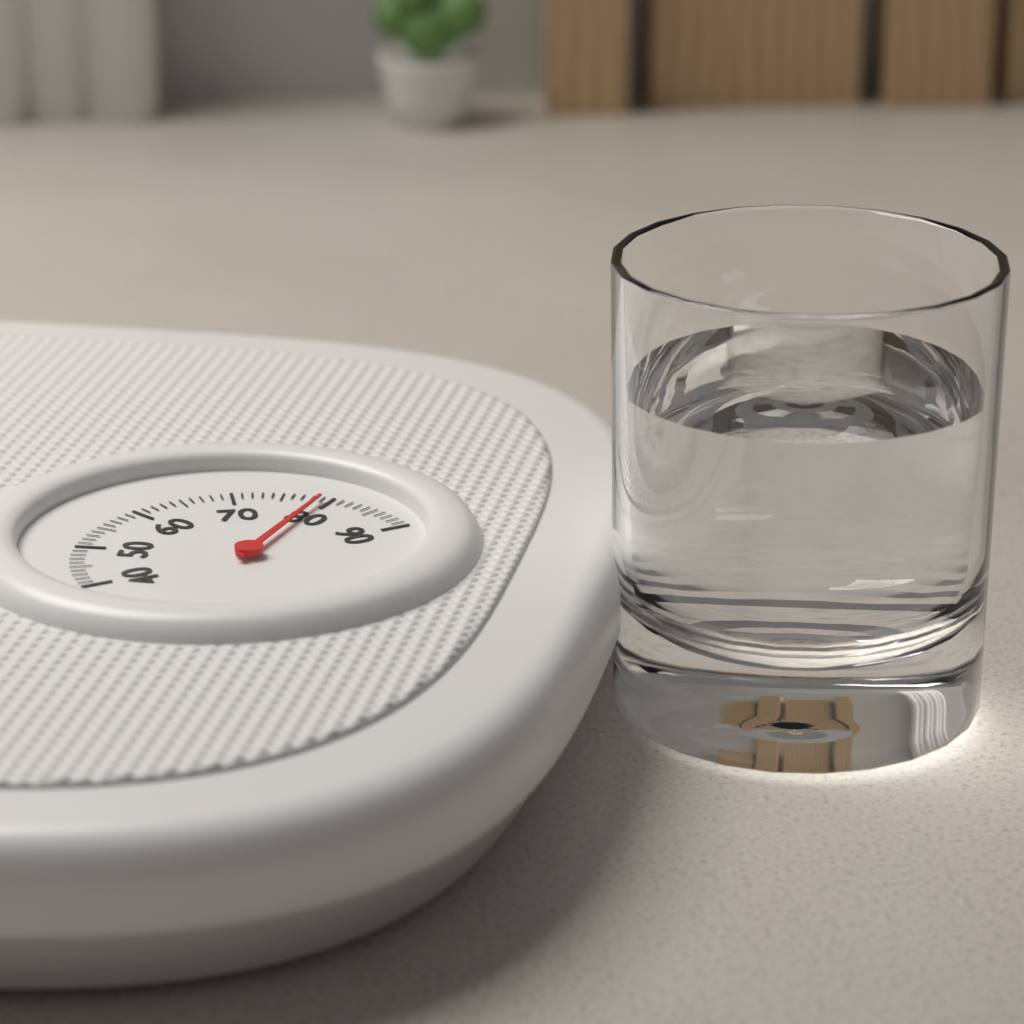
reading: 79 (no unit)
